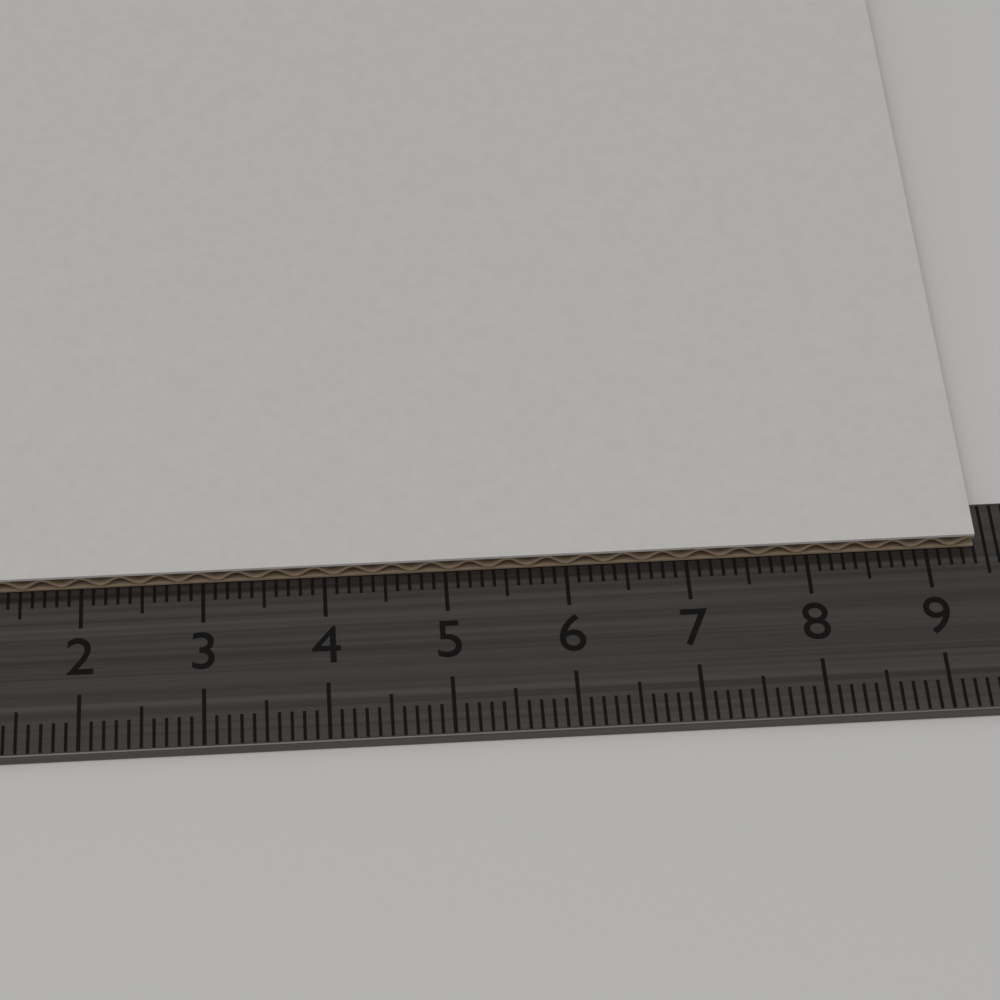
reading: 9.4 cm
